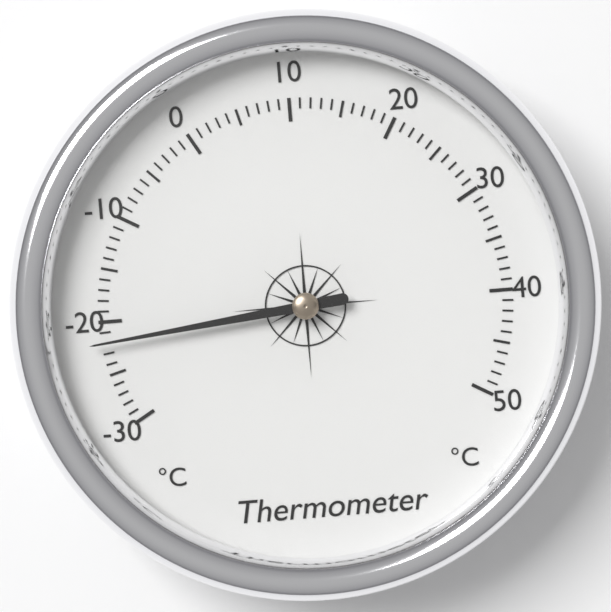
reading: -22 °C
